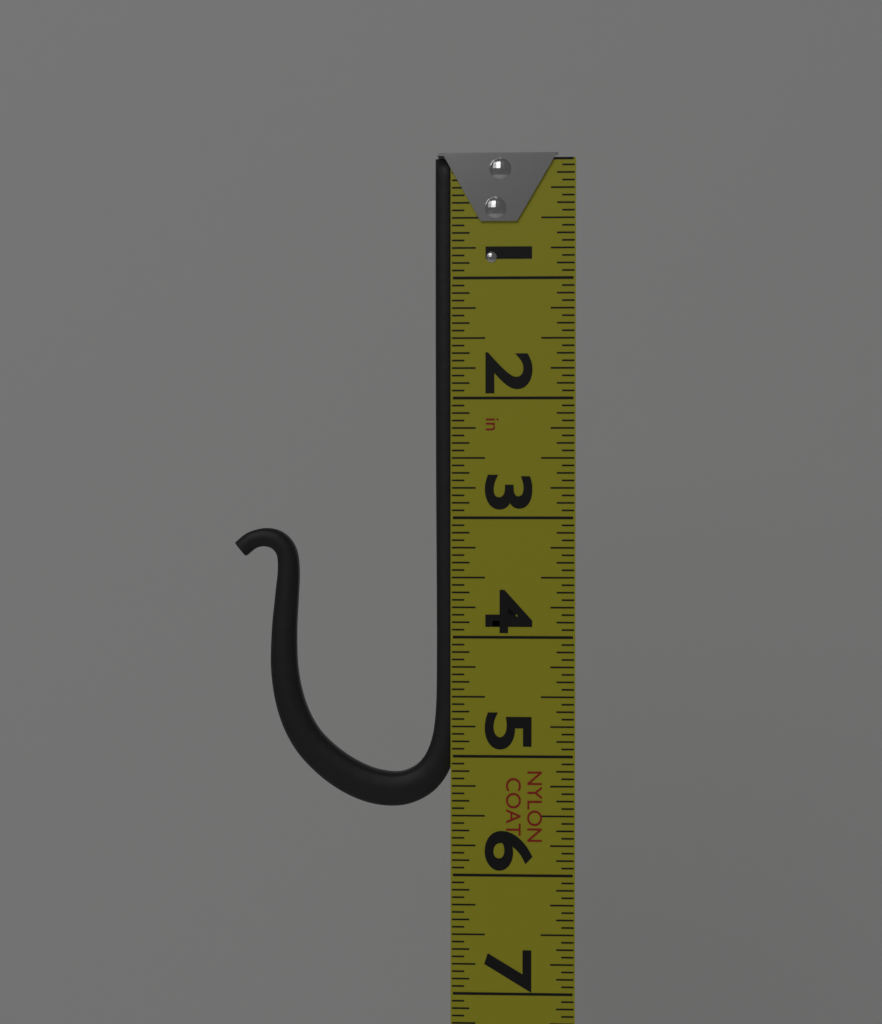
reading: 5.4375 in
